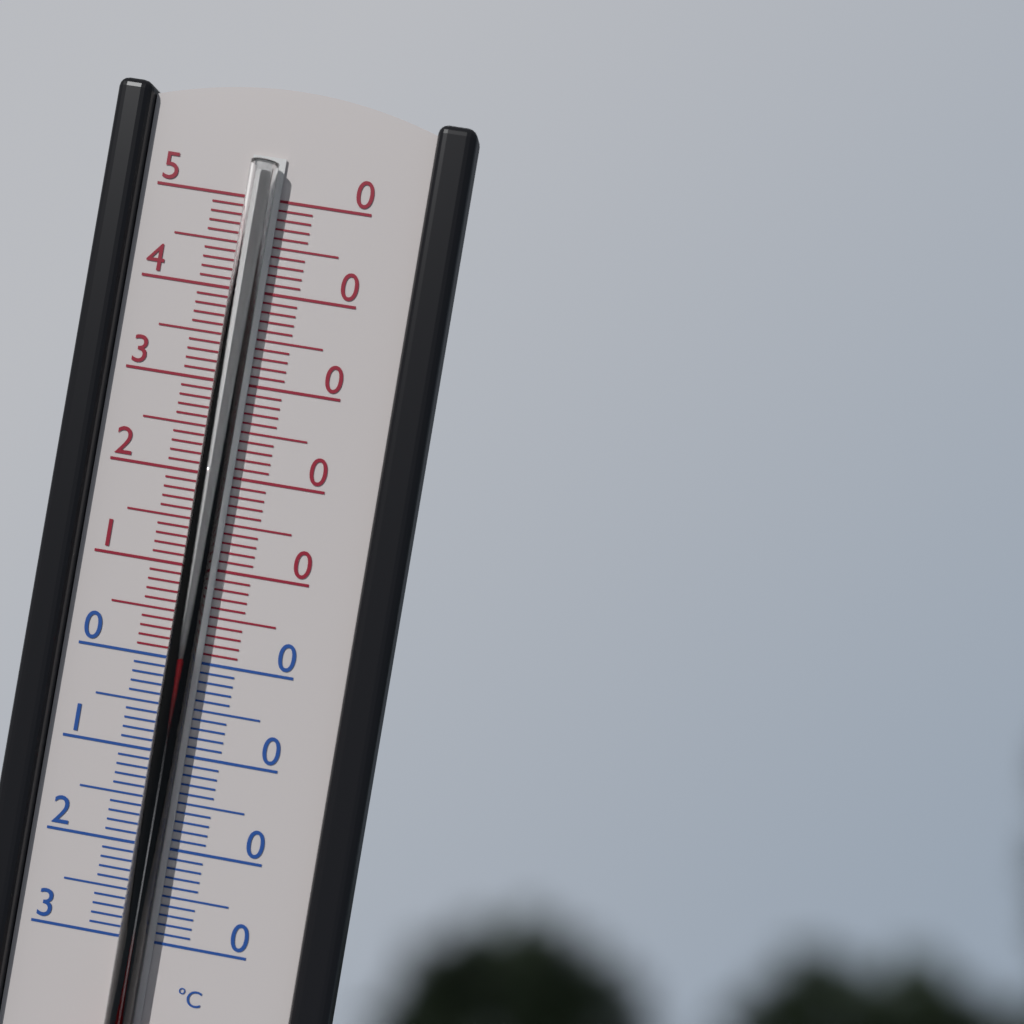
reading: 1 °C
